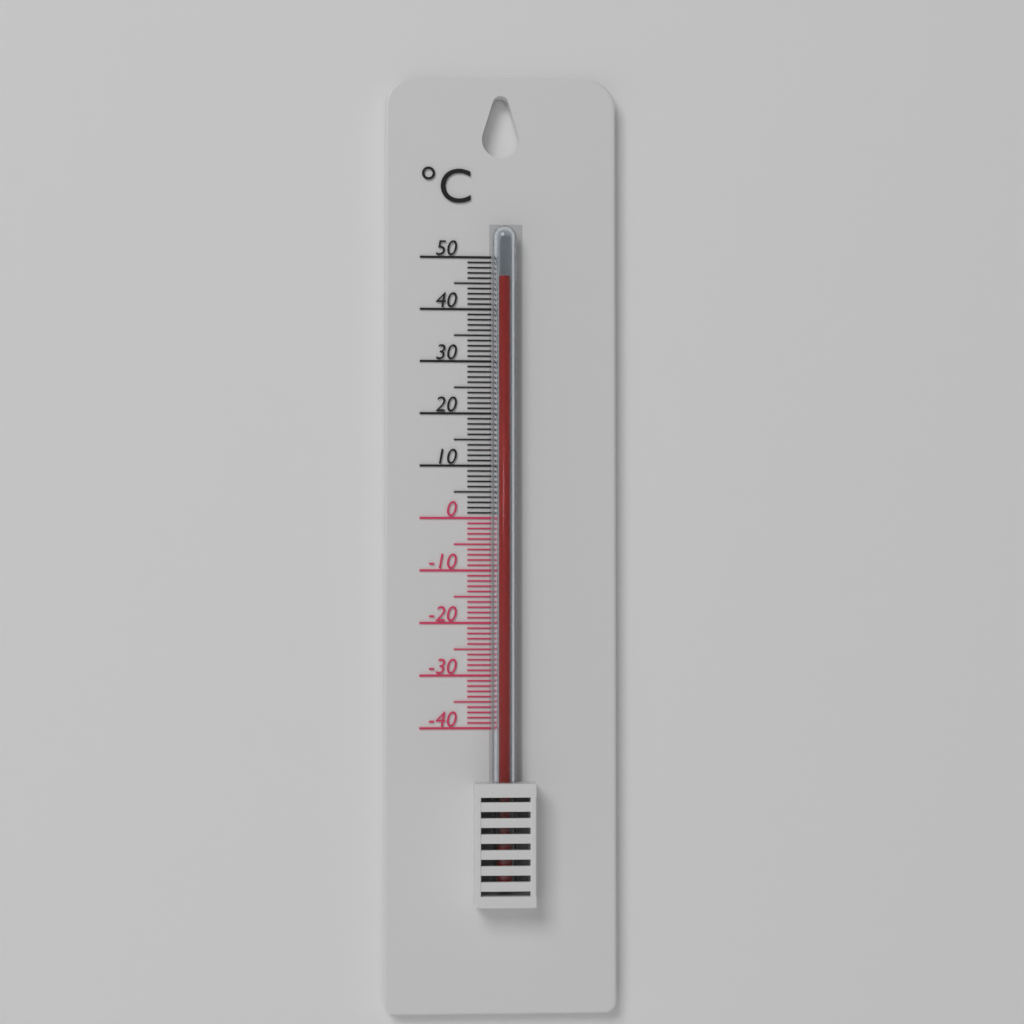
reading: 46 °C
